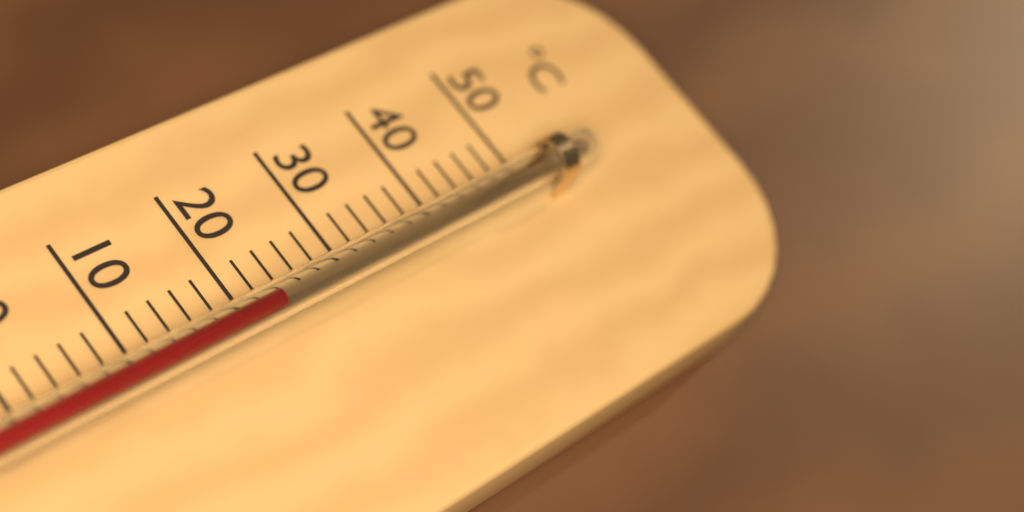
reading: 22 °C
